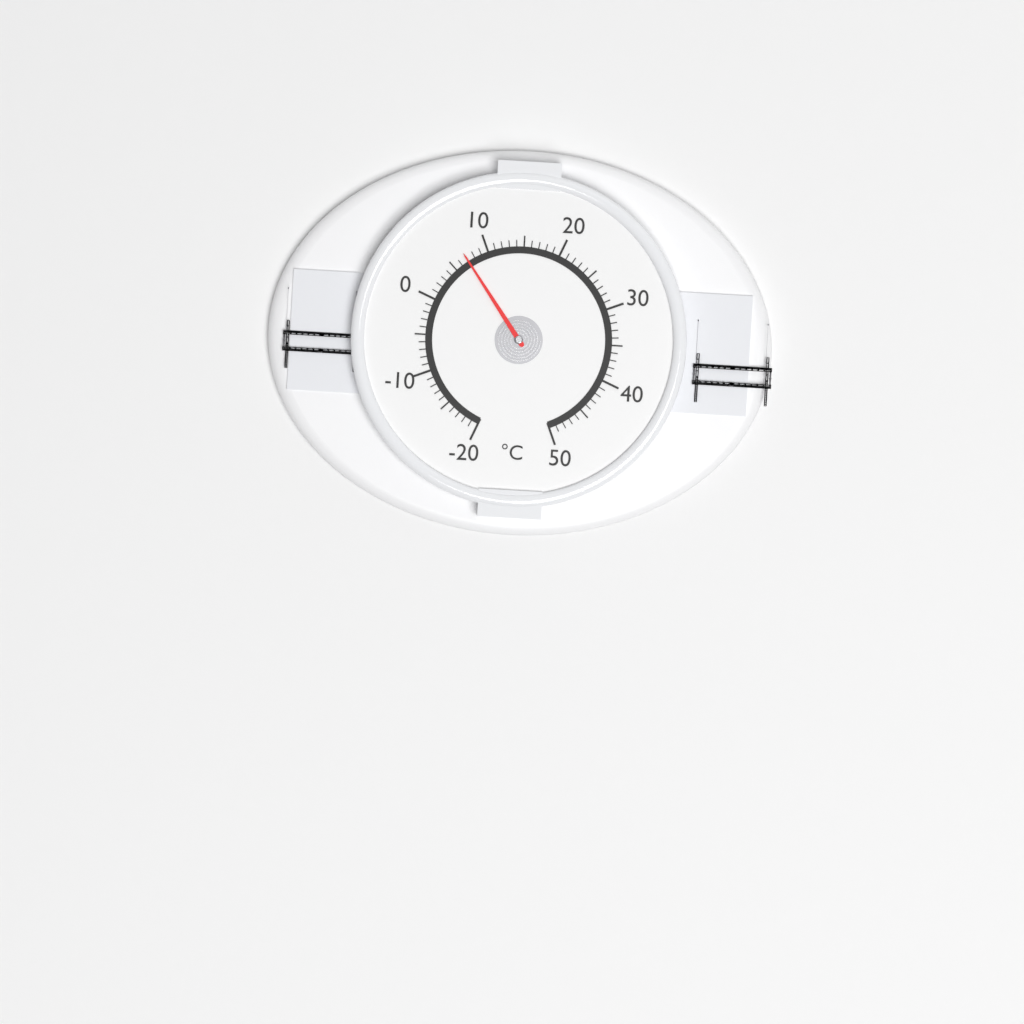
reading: 7 °C
